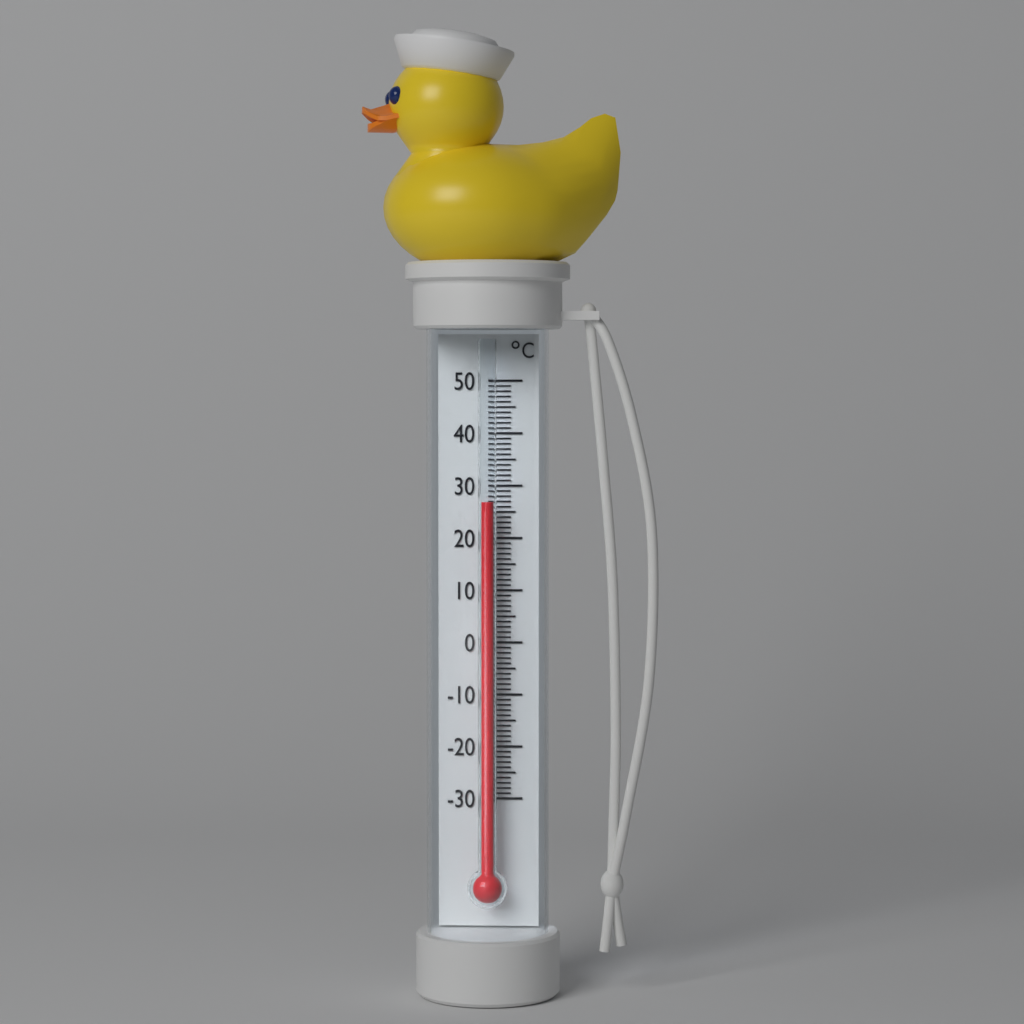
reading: 27 °C
